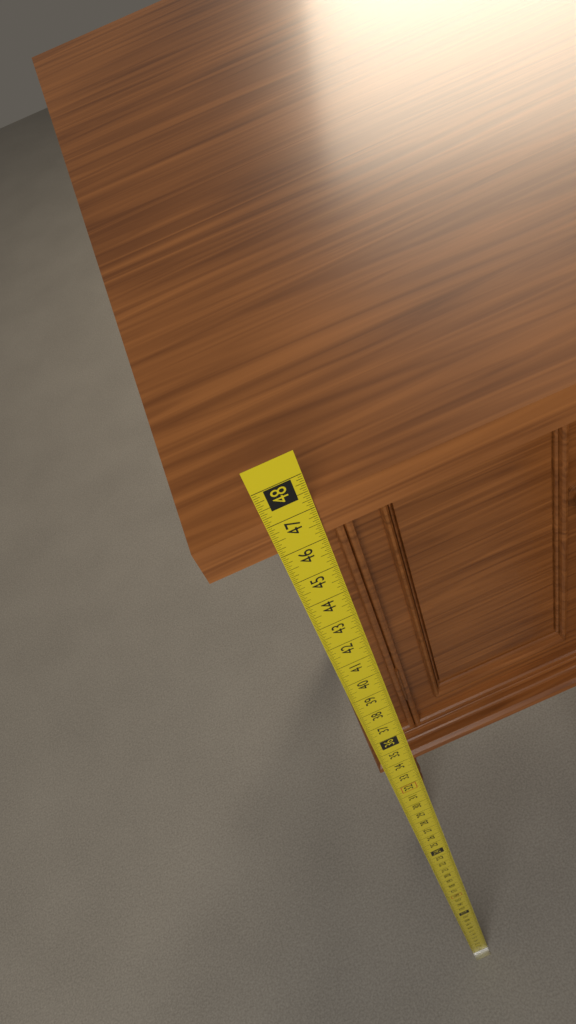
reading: 47.1250 in
